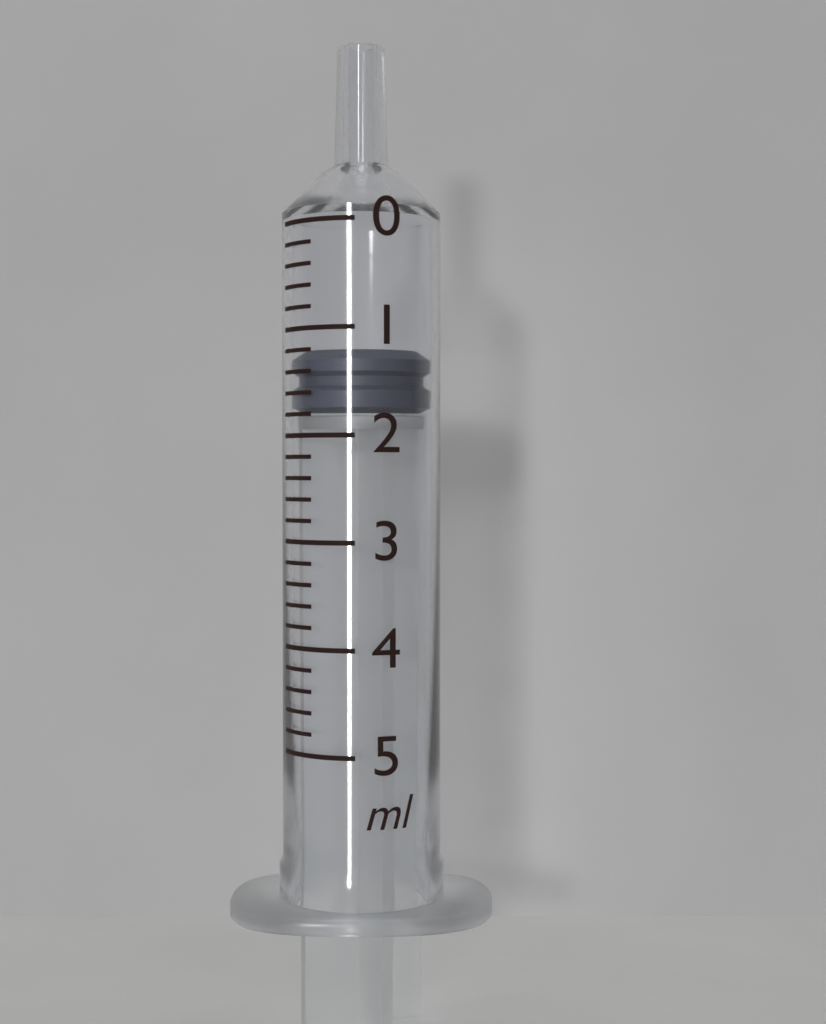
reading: 1.2 ml
